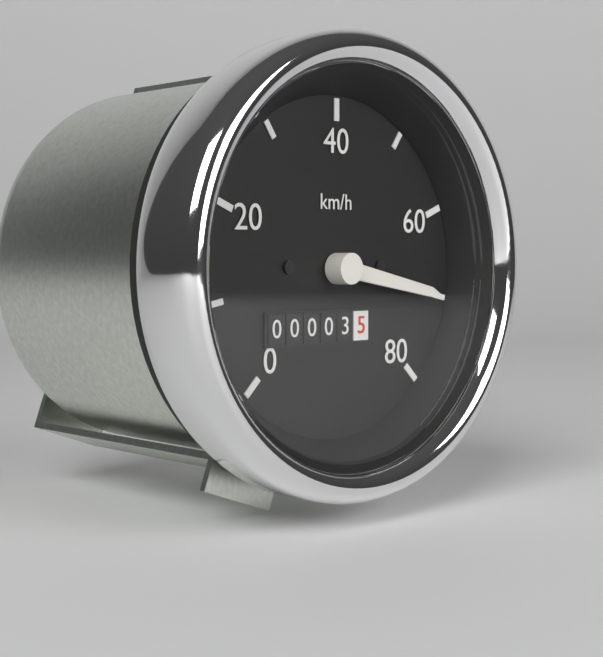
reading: 70 km/h
